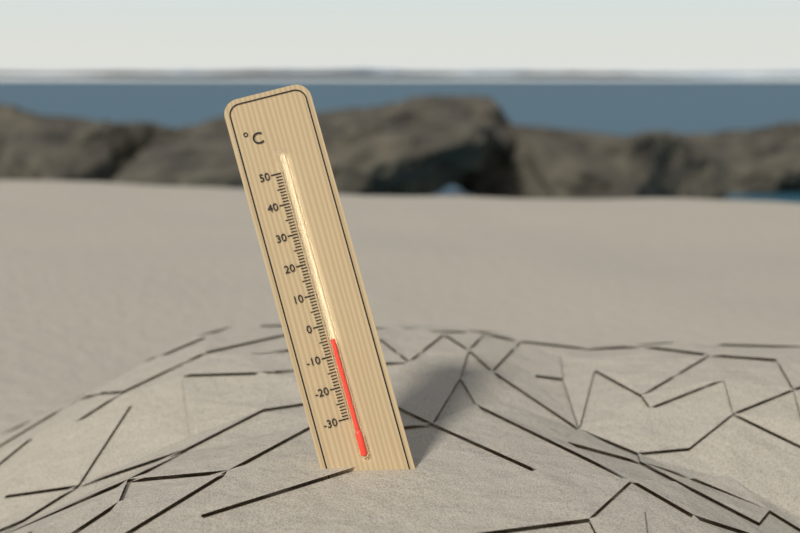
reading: -5 °C
